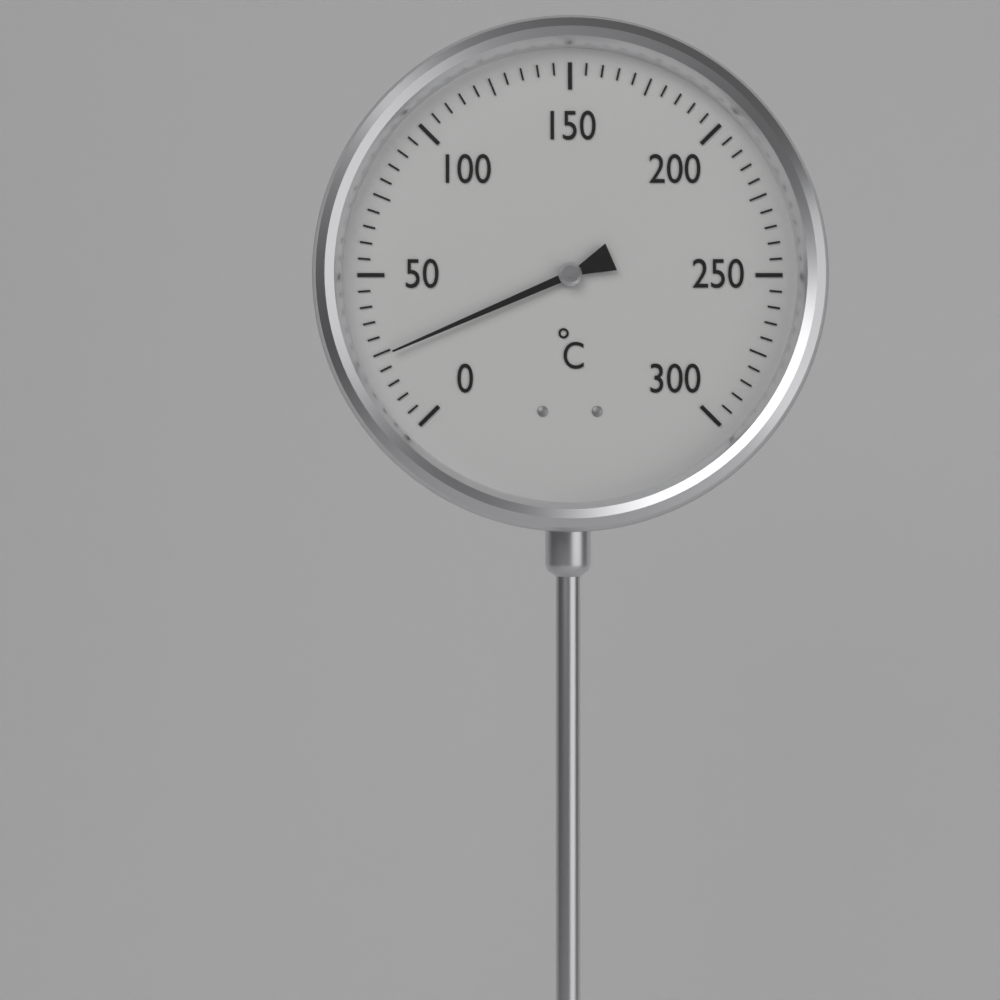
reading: 24 °C
